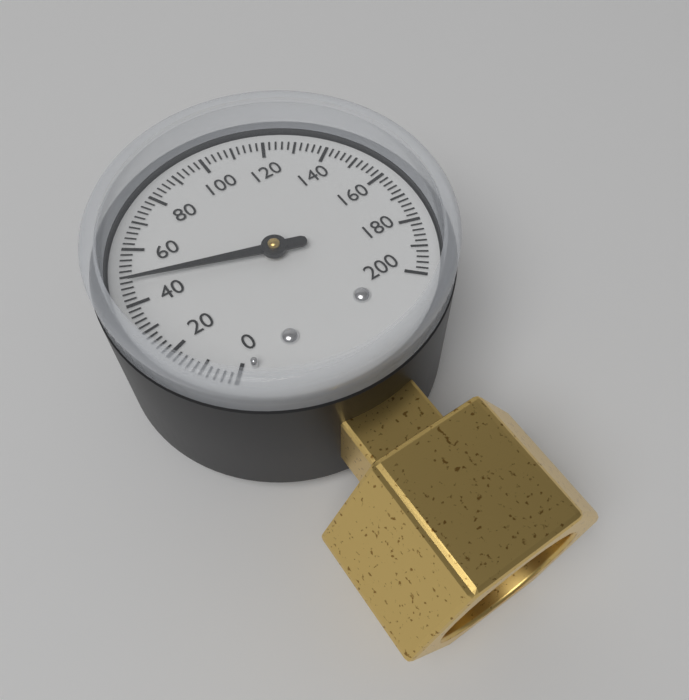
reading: 48 (no unit)
